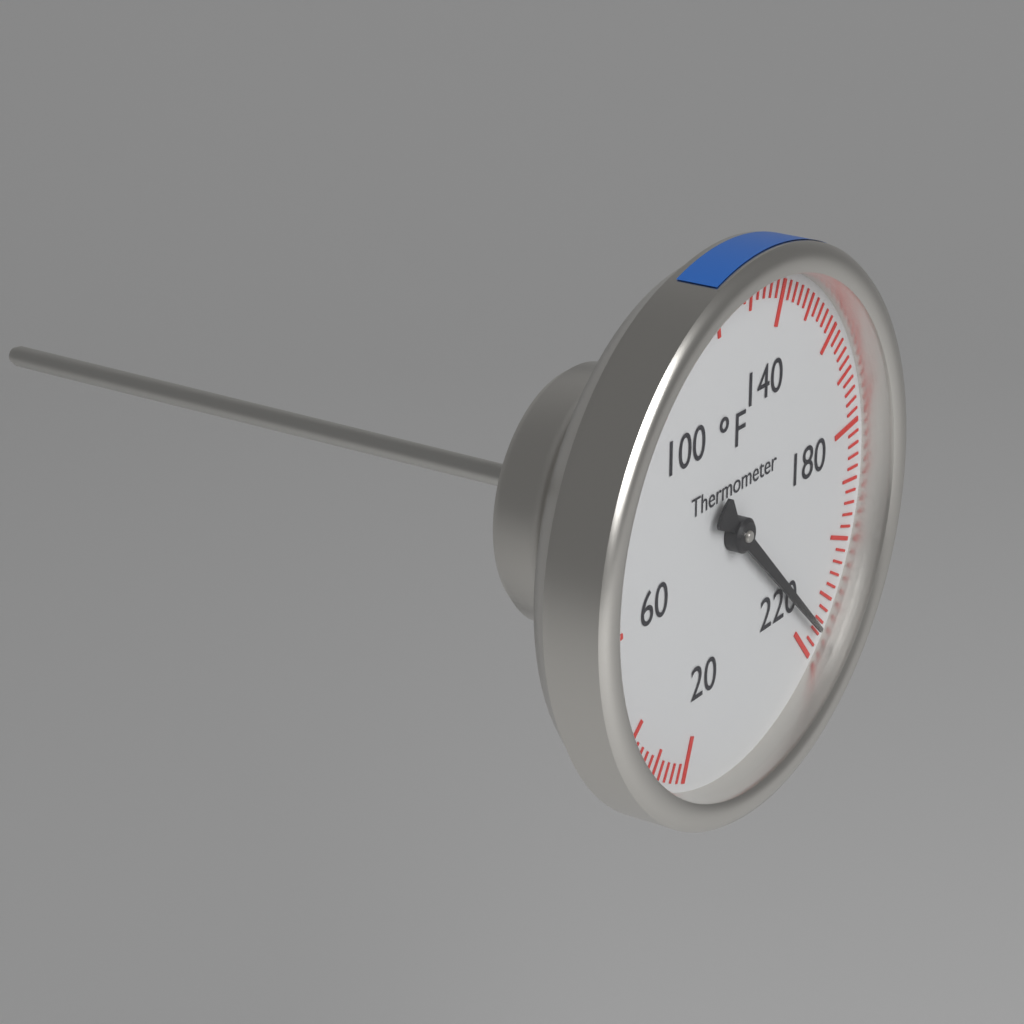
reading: 216 °F
